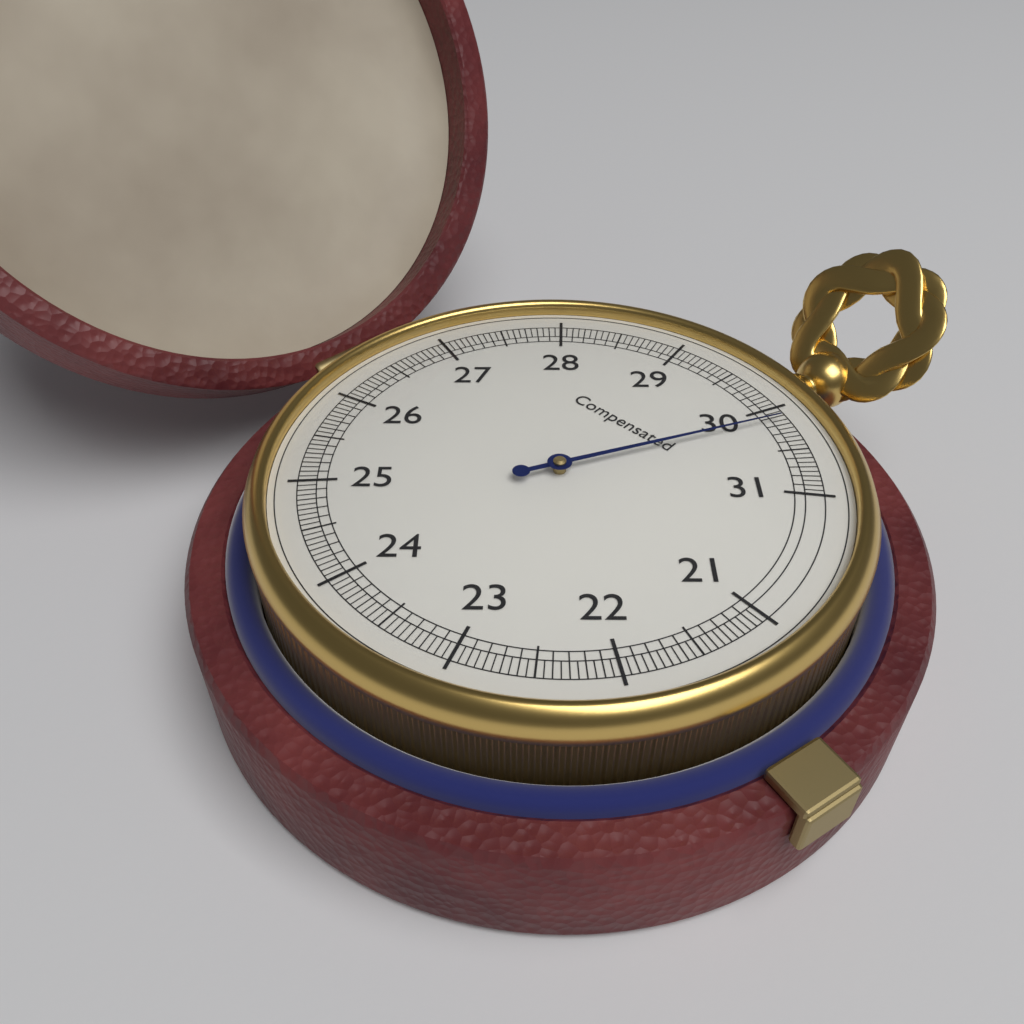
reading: 30.15 (no unit)
